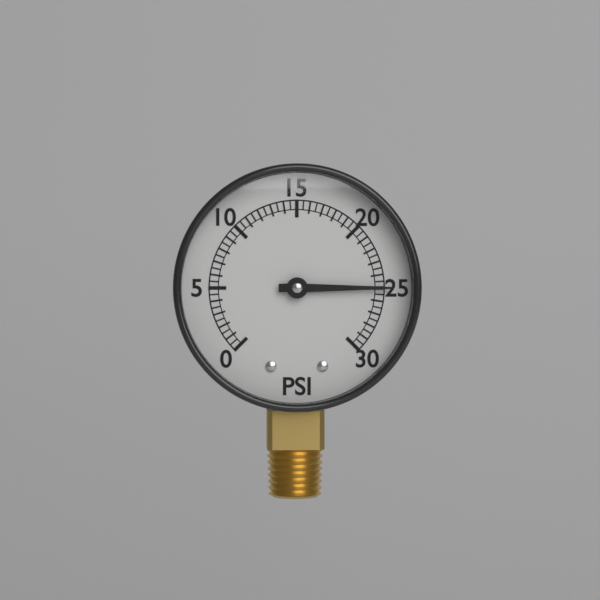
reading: 25.0 psi
